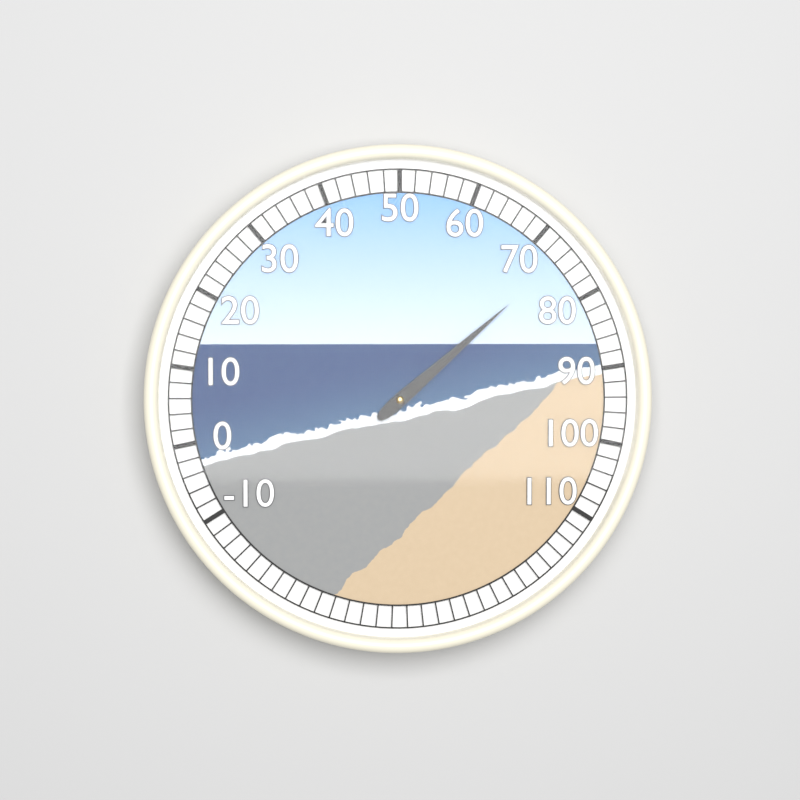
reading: 74 (no unit)
